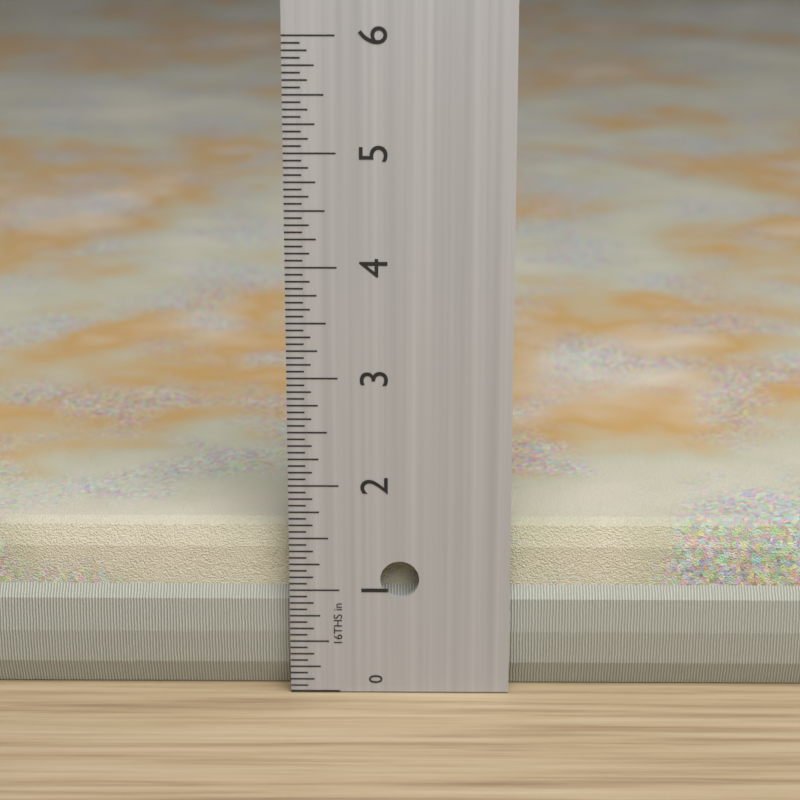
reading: 1.5625 in
